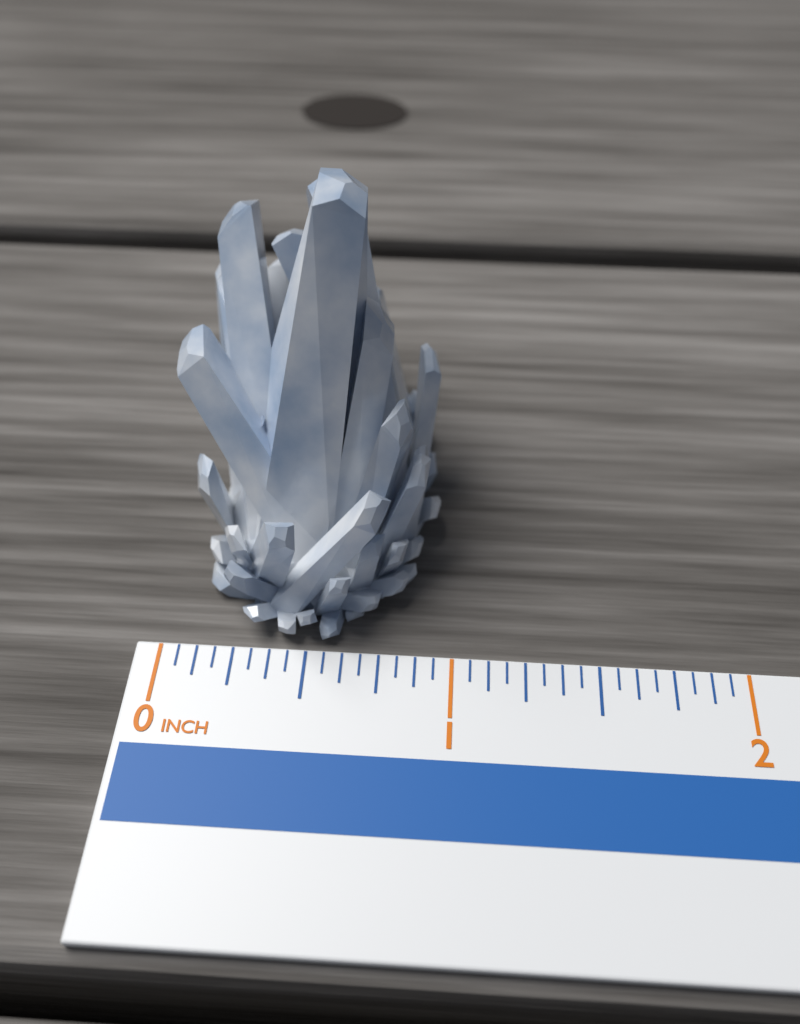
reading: 0.9375 in
